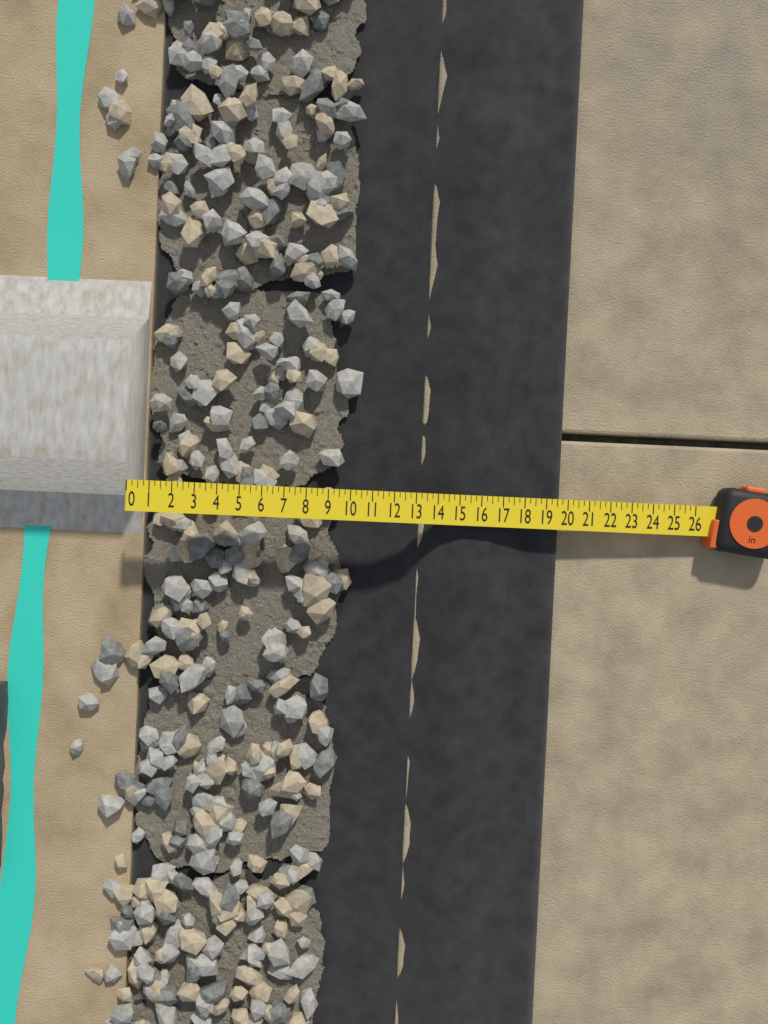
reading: 19.75 in
